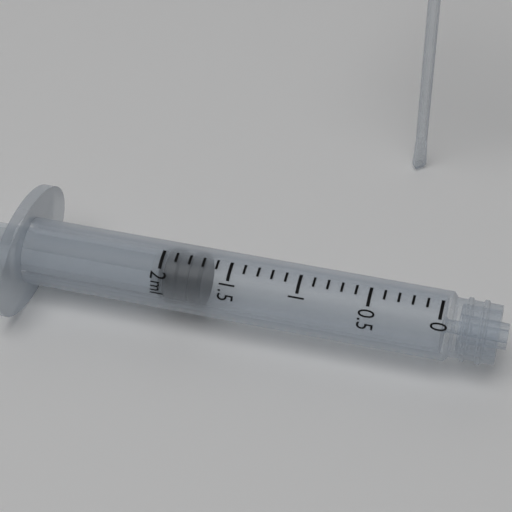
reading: 1.7 ml
